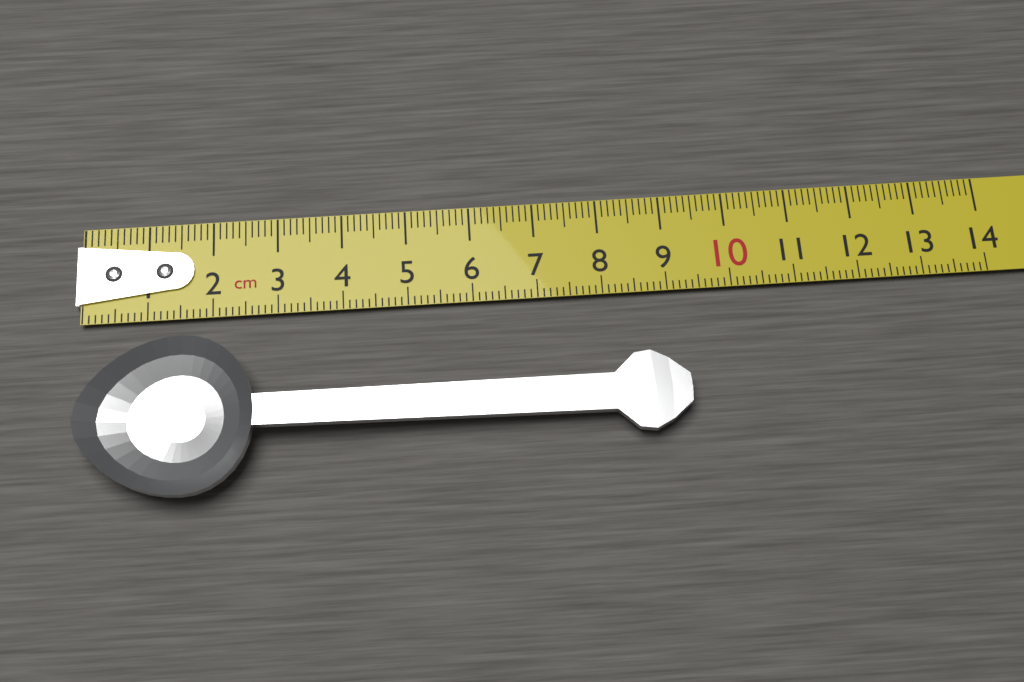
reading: 9.2 cm
